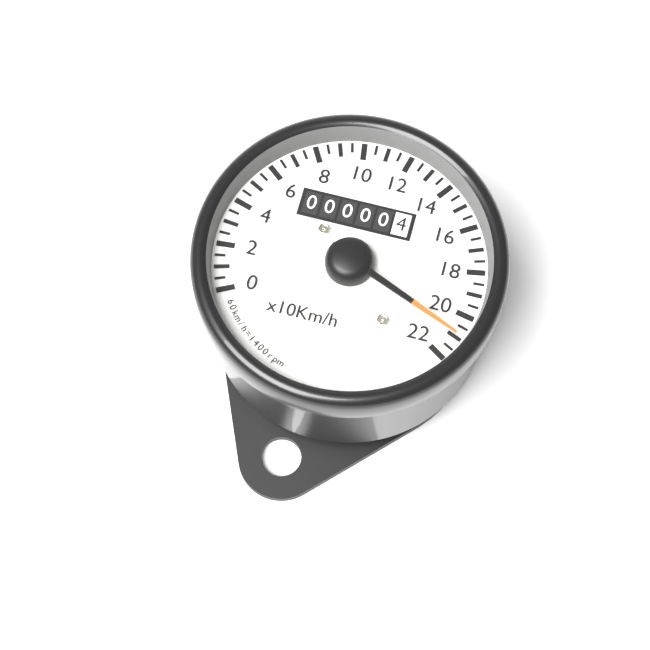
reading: 21.0 x10 km/h
